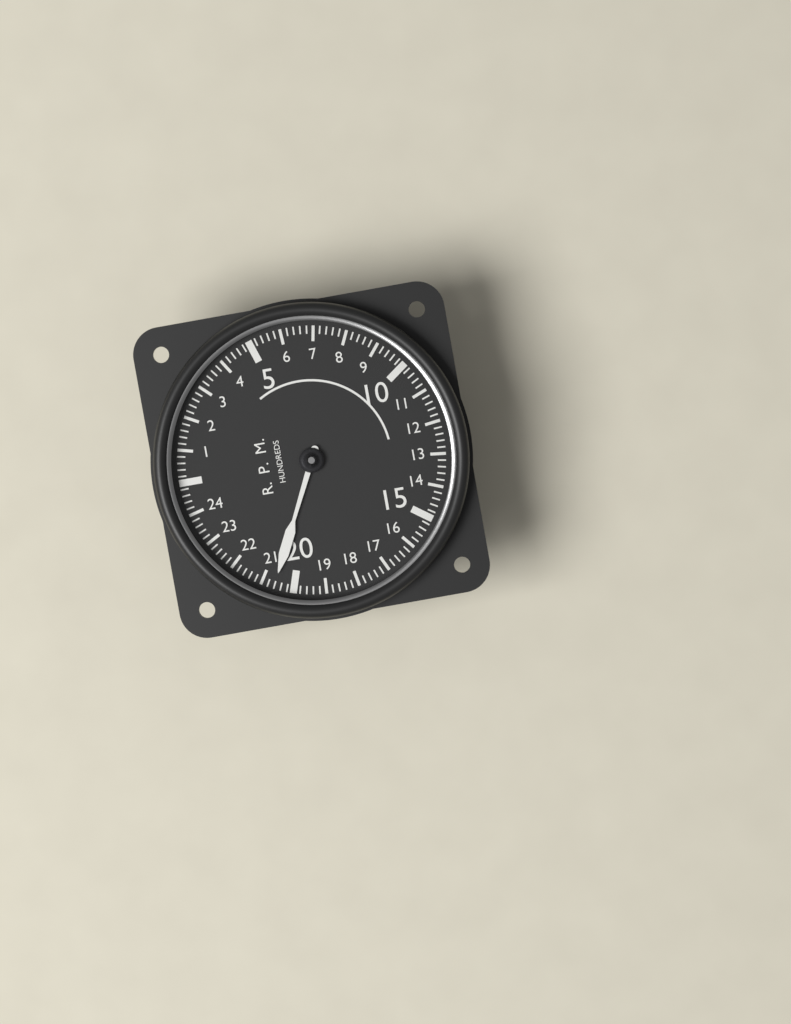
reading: 20.6 RPM x100
